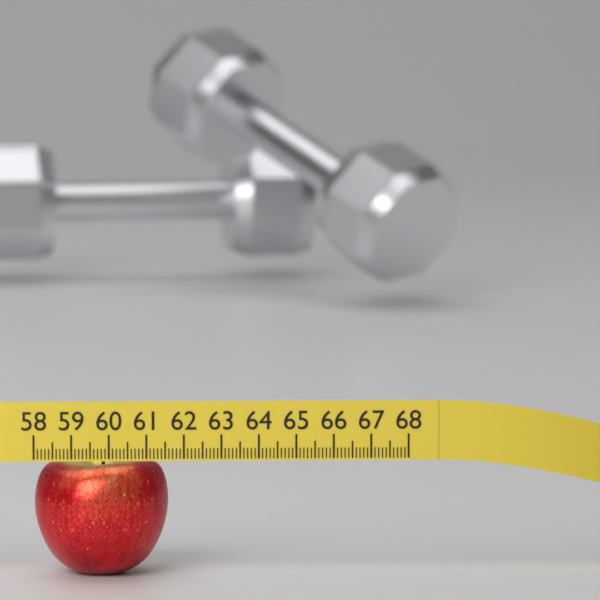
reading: 61.6 (no unit)
